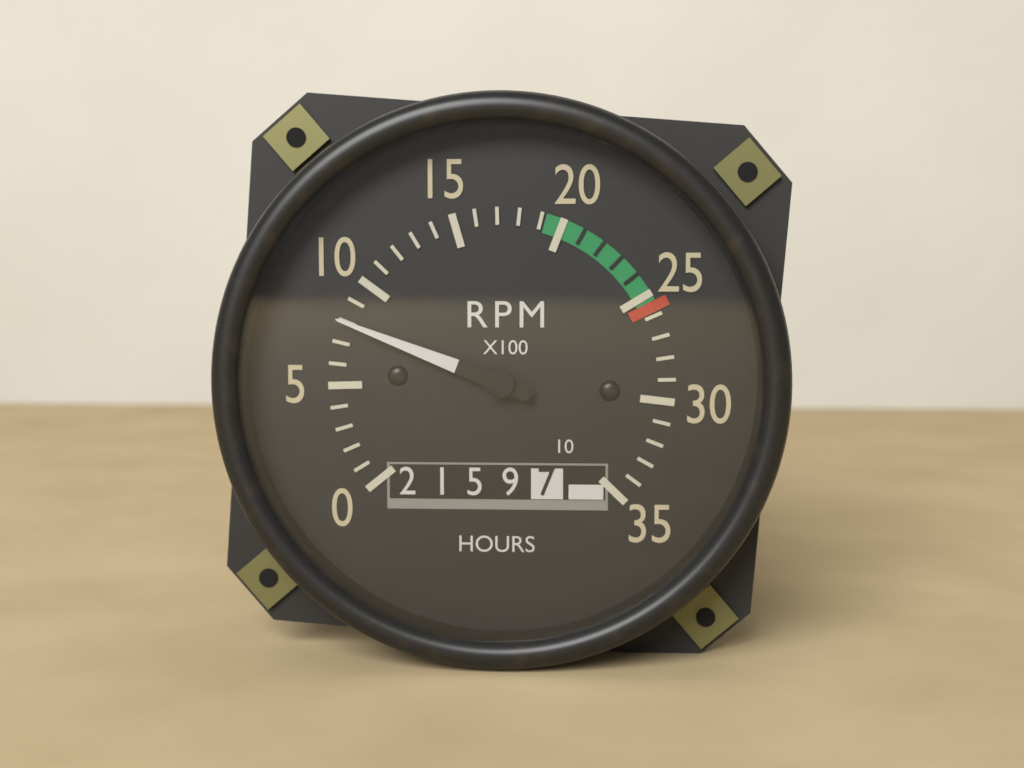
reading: 8 RPM x100
